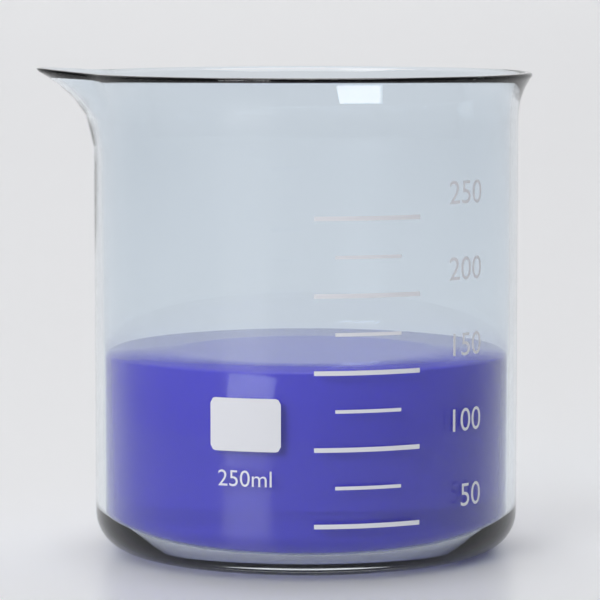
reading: 150 ml
